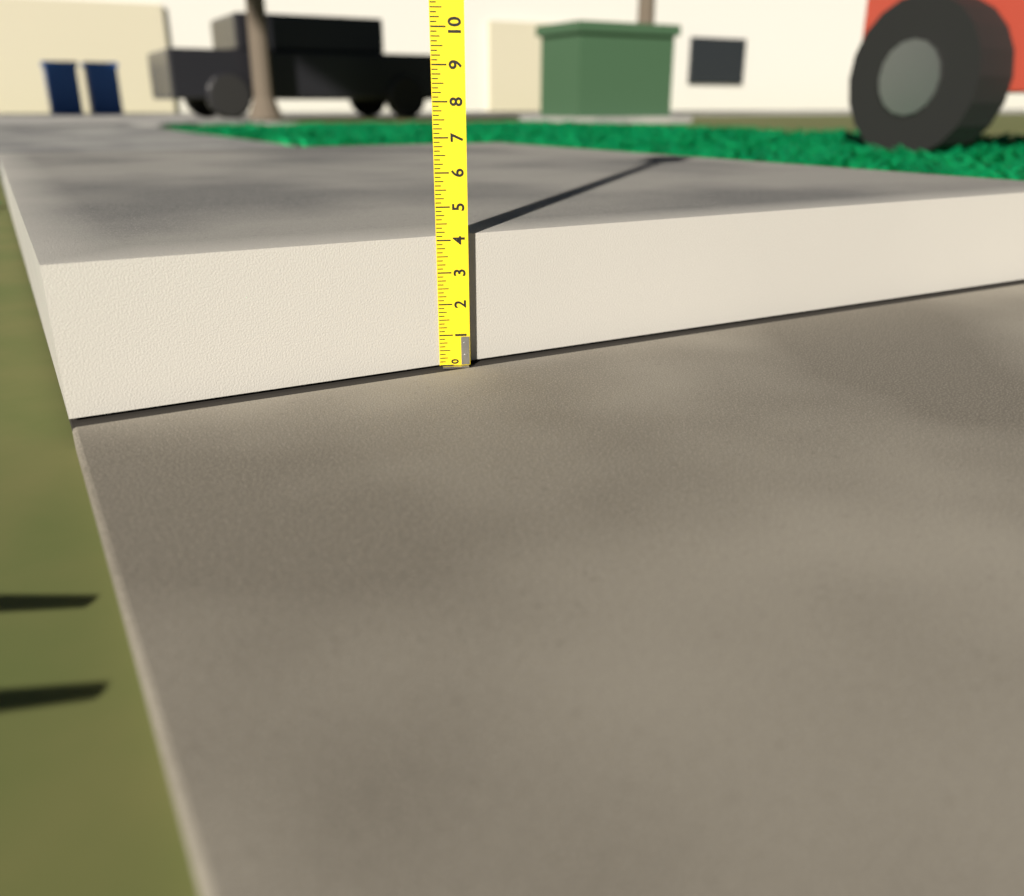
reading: 4.125 (no unit)
